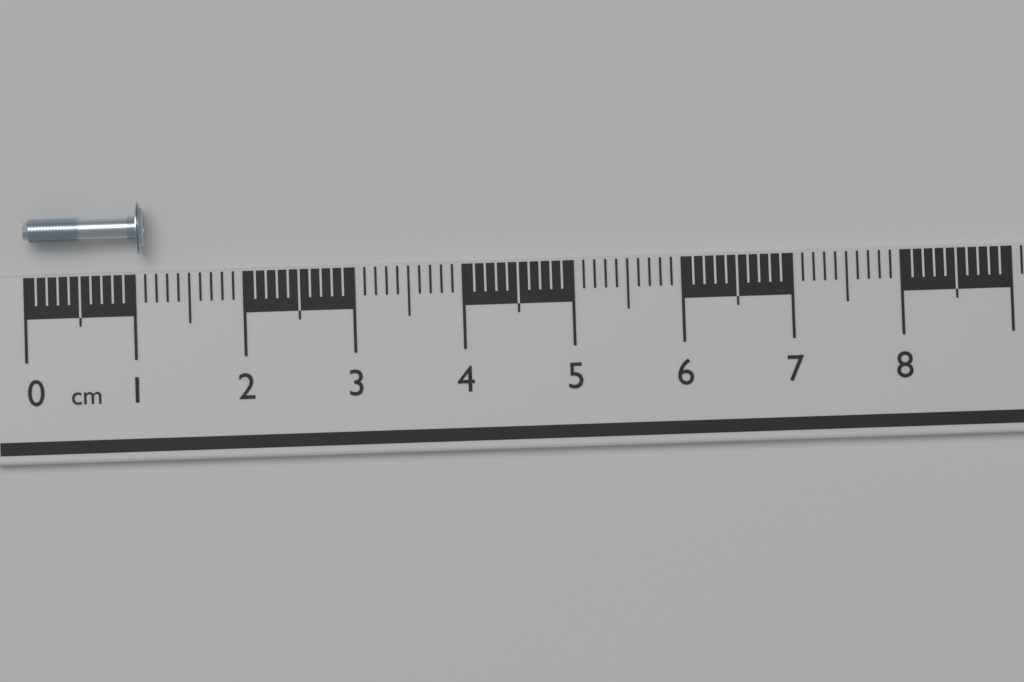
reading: 1.1 cm
